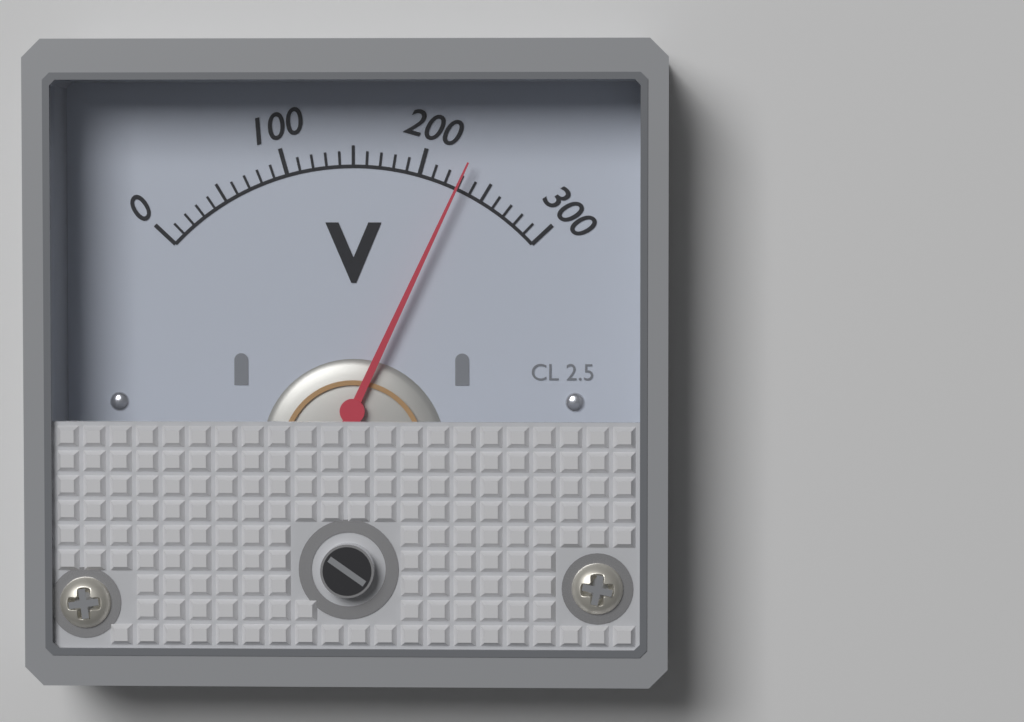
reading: 230 V
